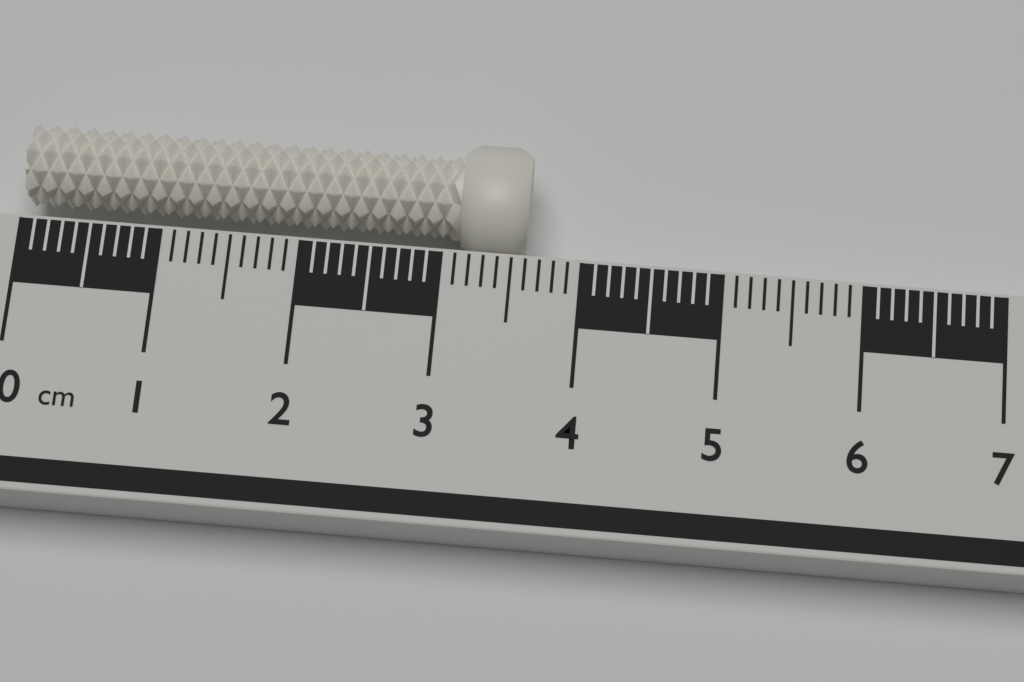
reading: 3.6 cm
